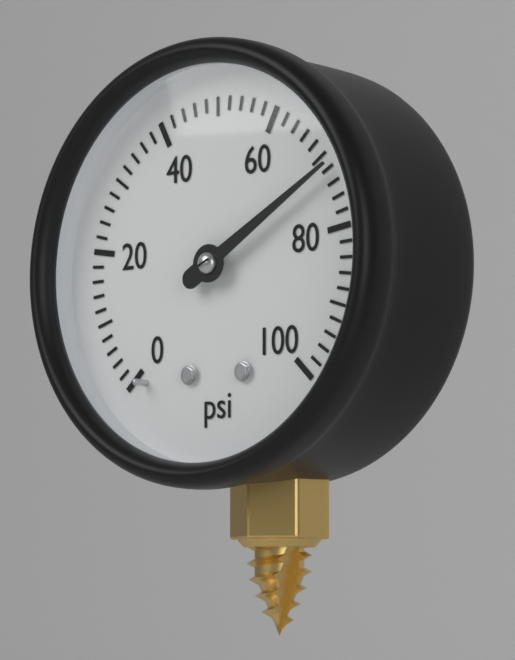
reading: 72 psi
